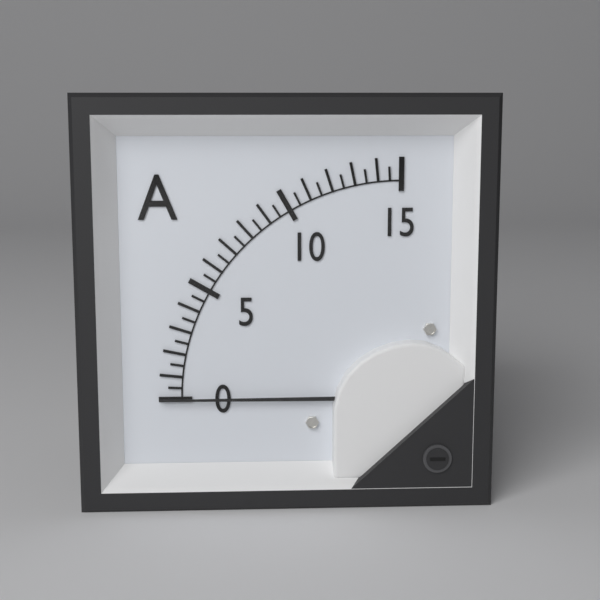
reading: 0.0 A
